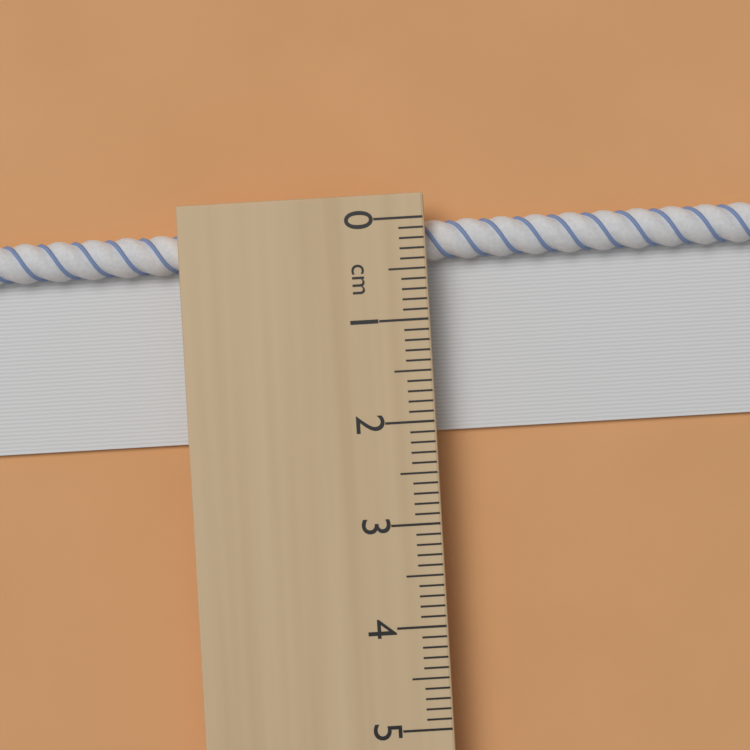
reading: 2.1 cm
